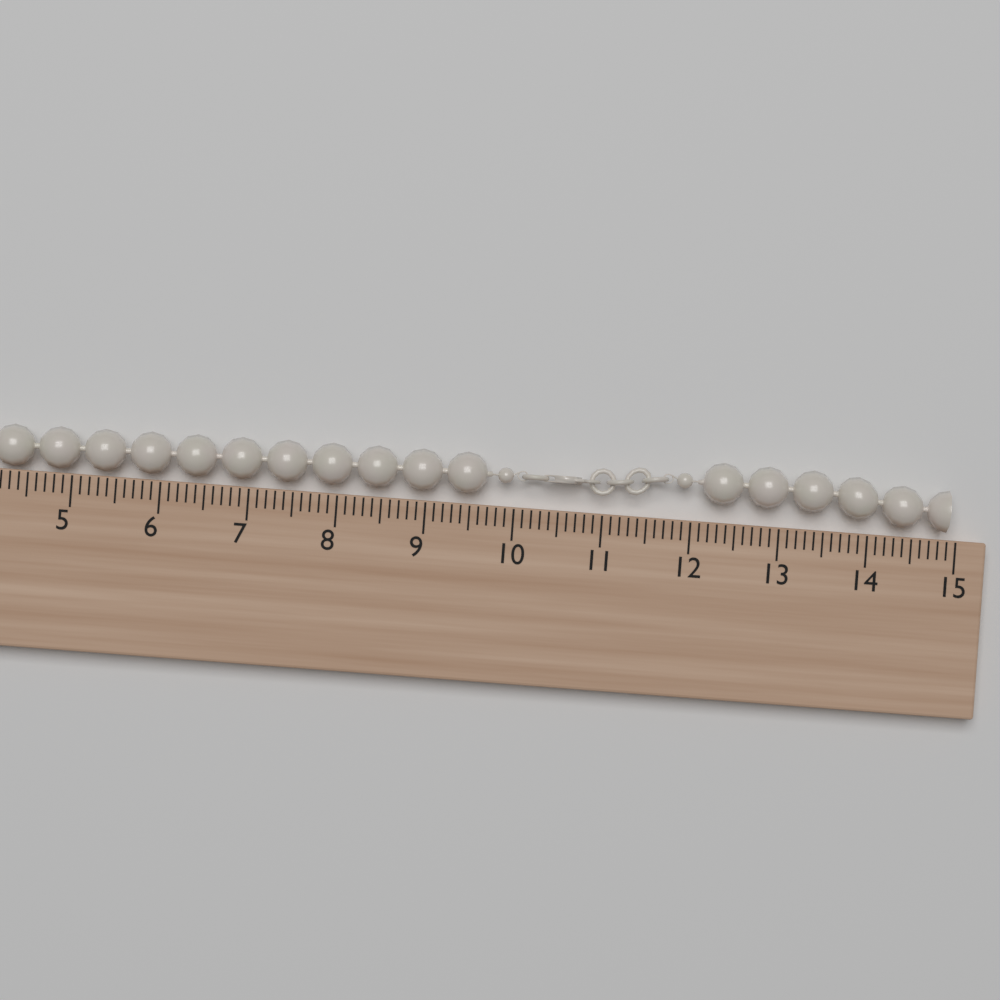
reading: 14.9 cm
